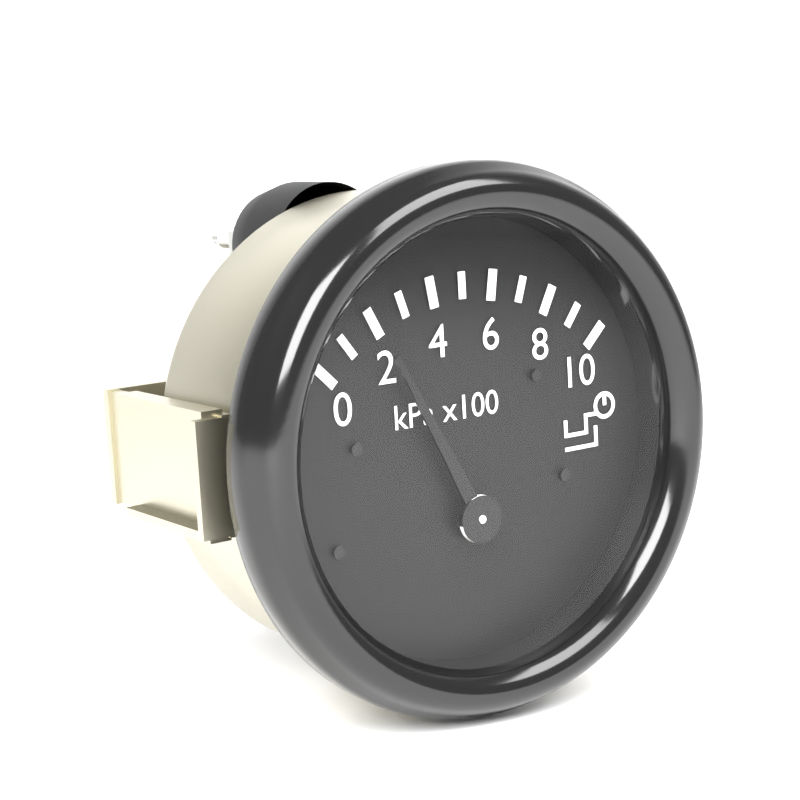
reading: 2 kPa x100
